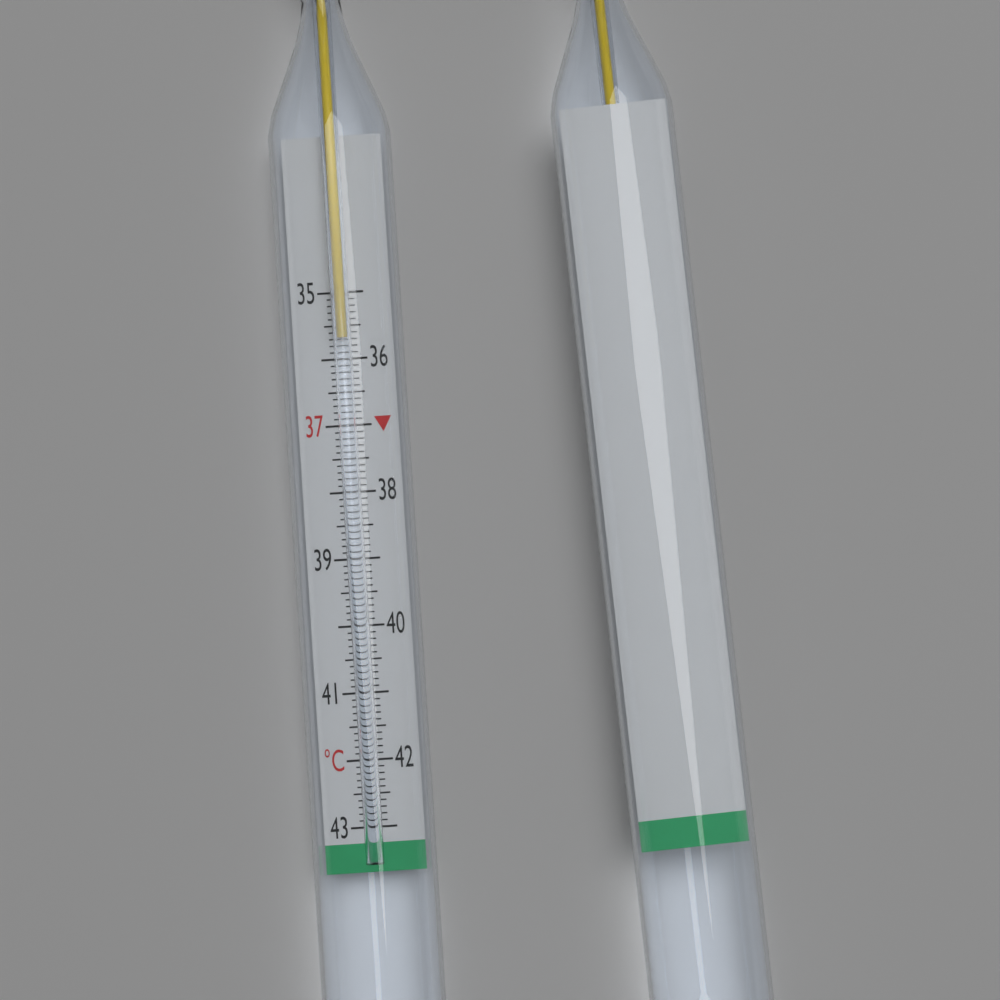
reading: 35.7 °C
